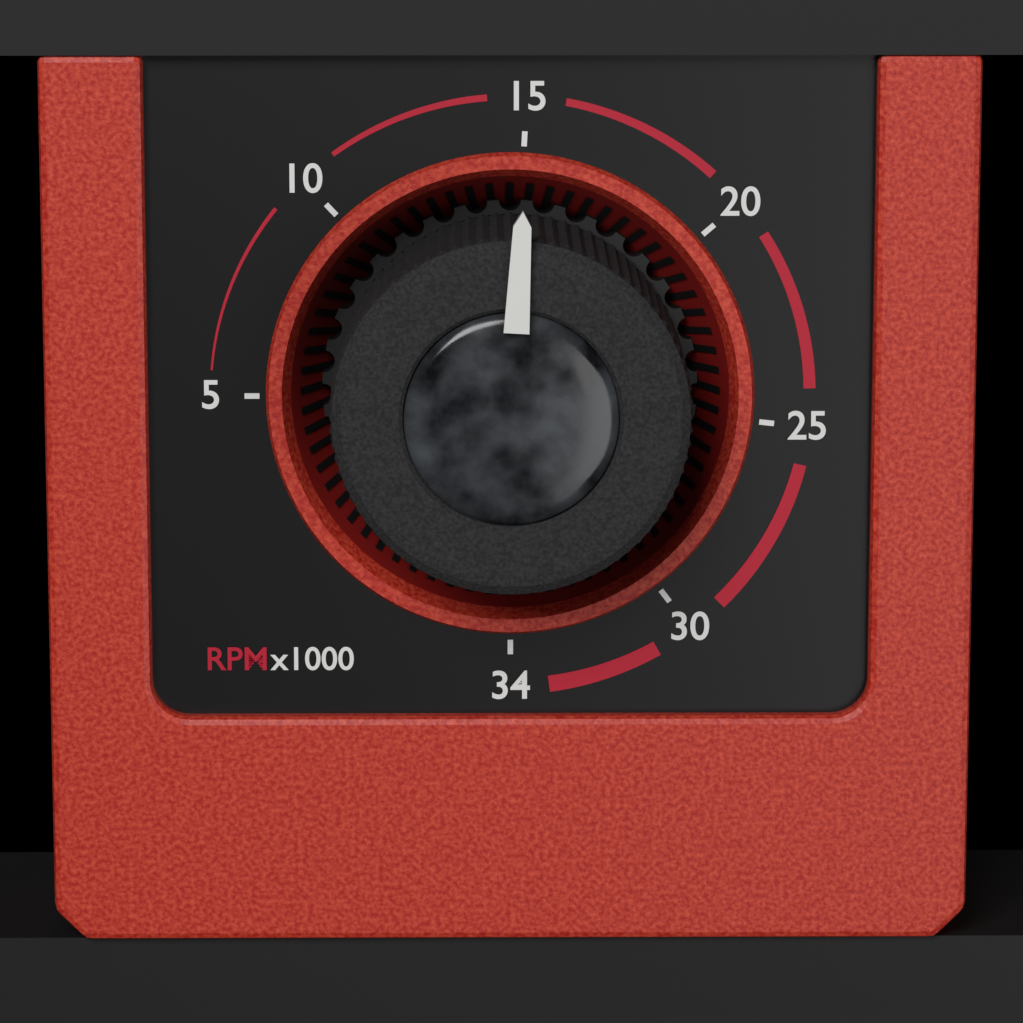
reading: 15000 RPM
